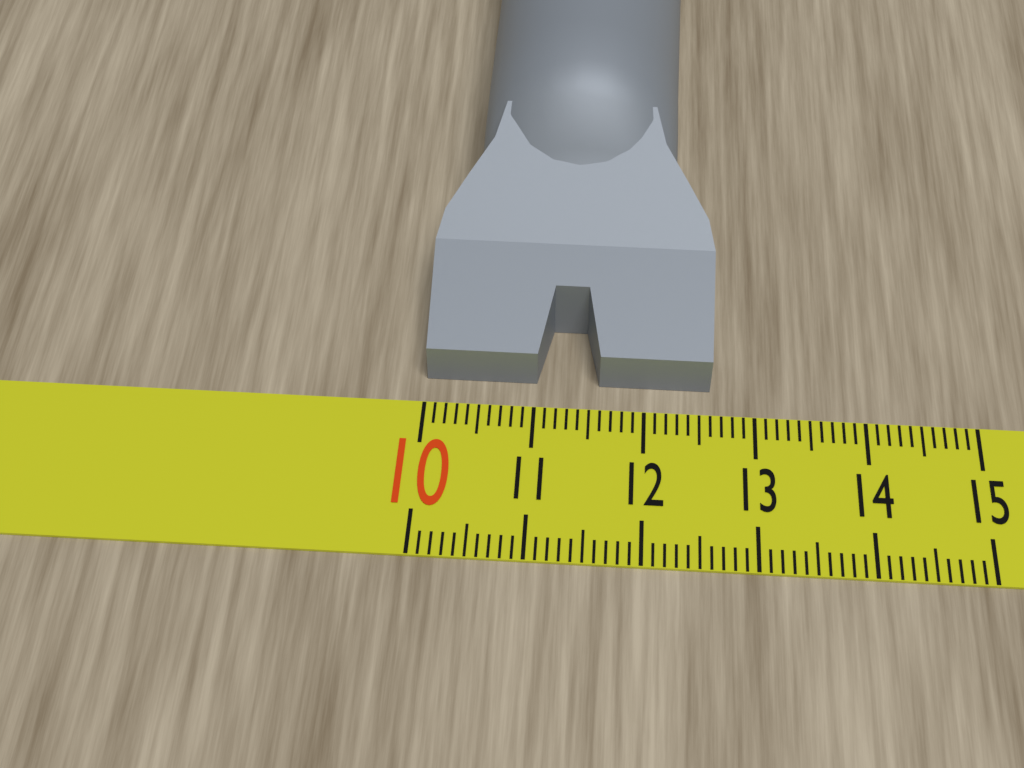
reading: 12.6 (no unit)
